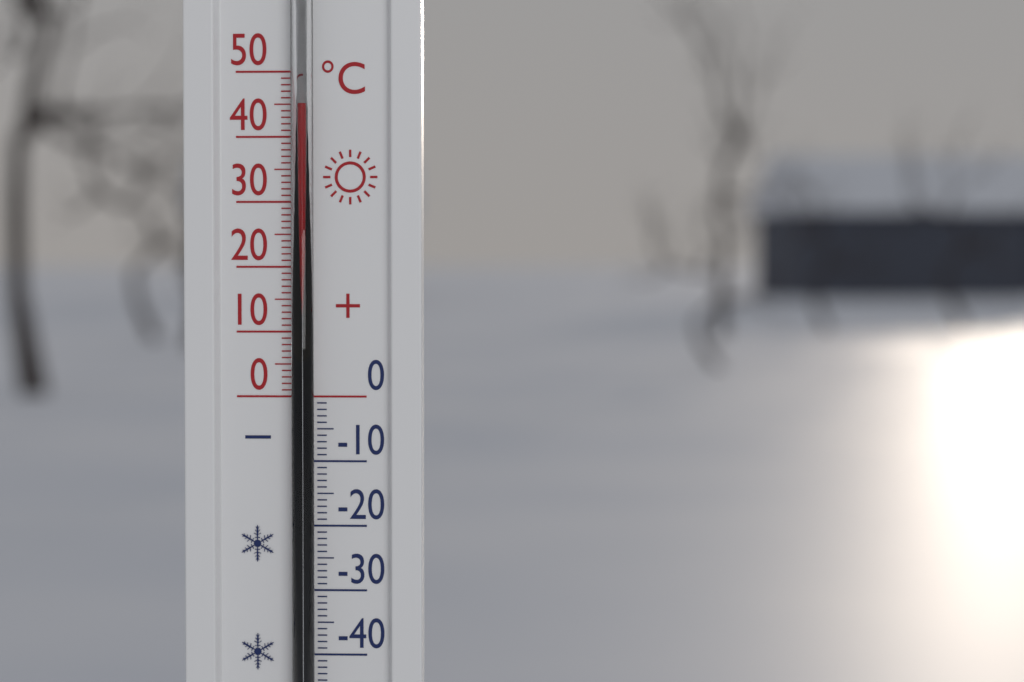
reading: 45 °C
